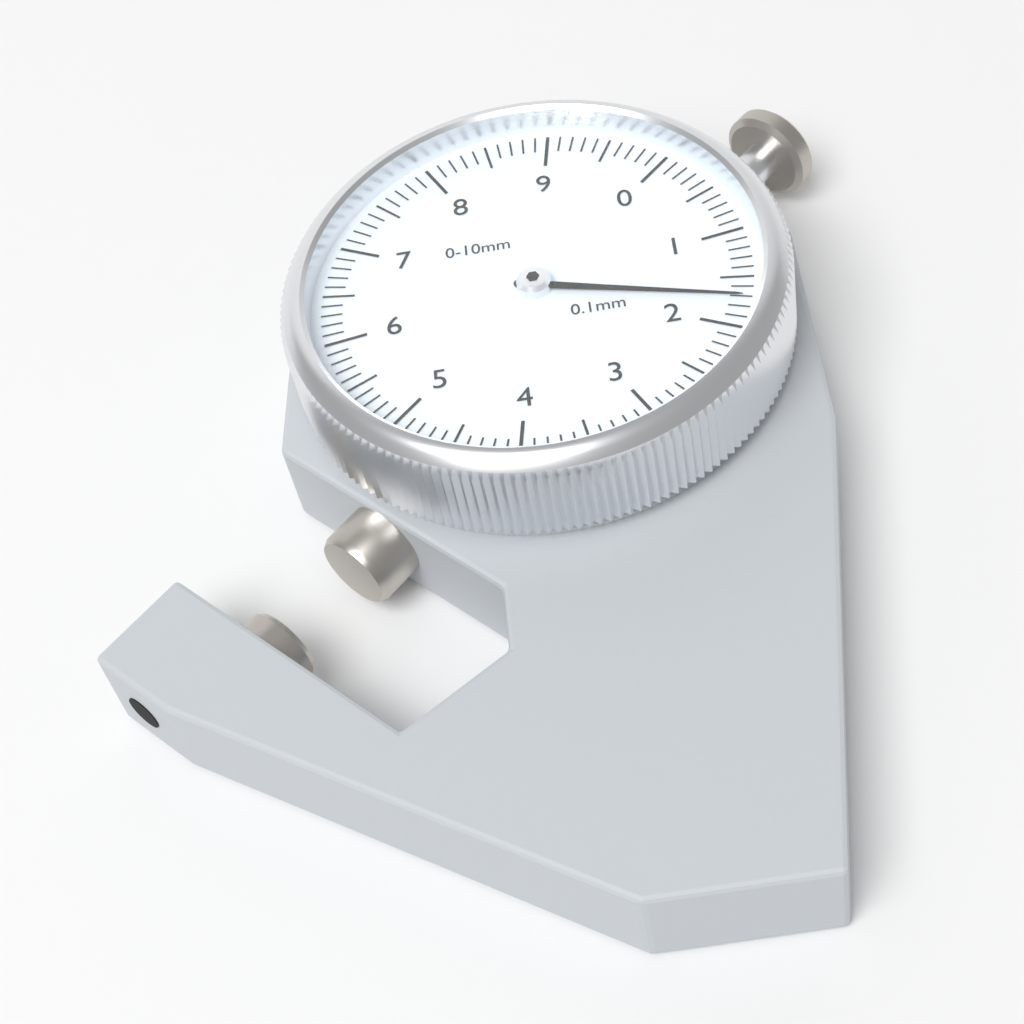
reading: 1.7 mm
